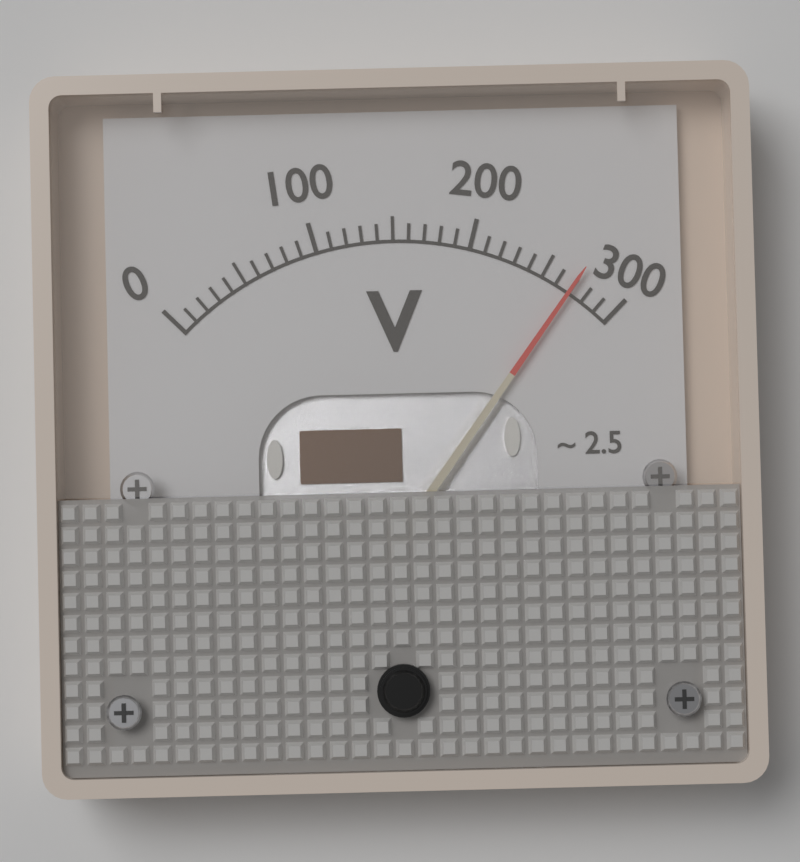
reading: 270 V
